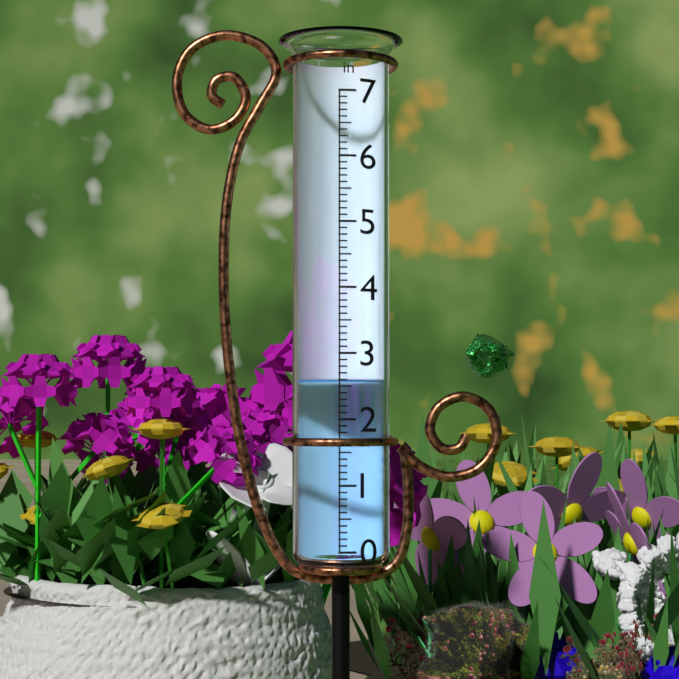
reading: 2.6 in
